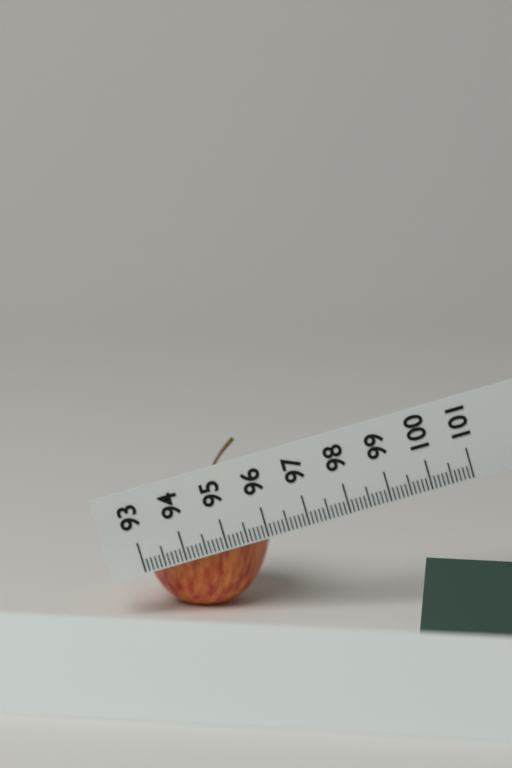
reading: 96.2 (no unit)
